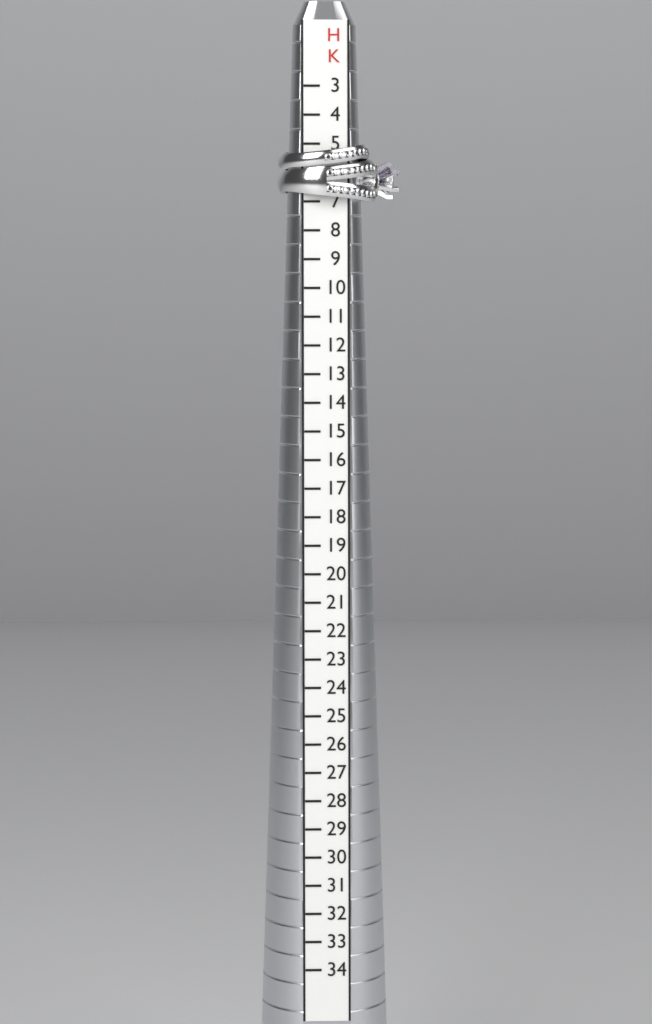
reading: 7 HK
